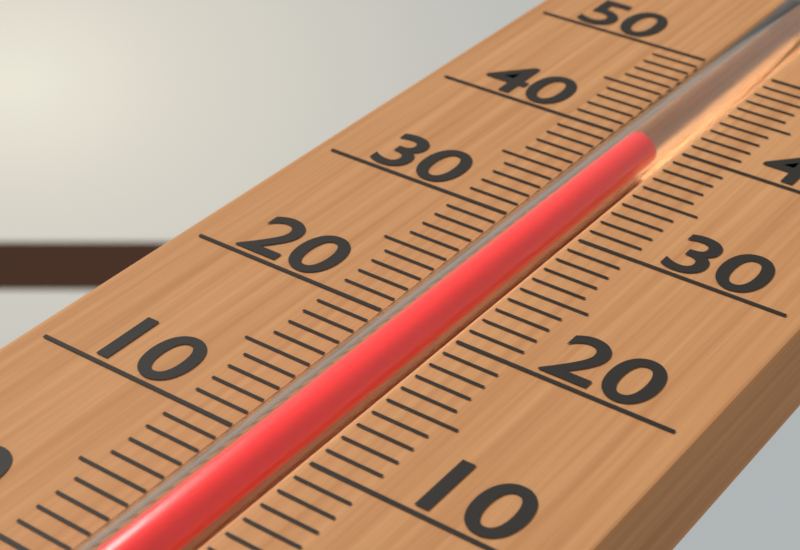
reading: 39 (no unit)
